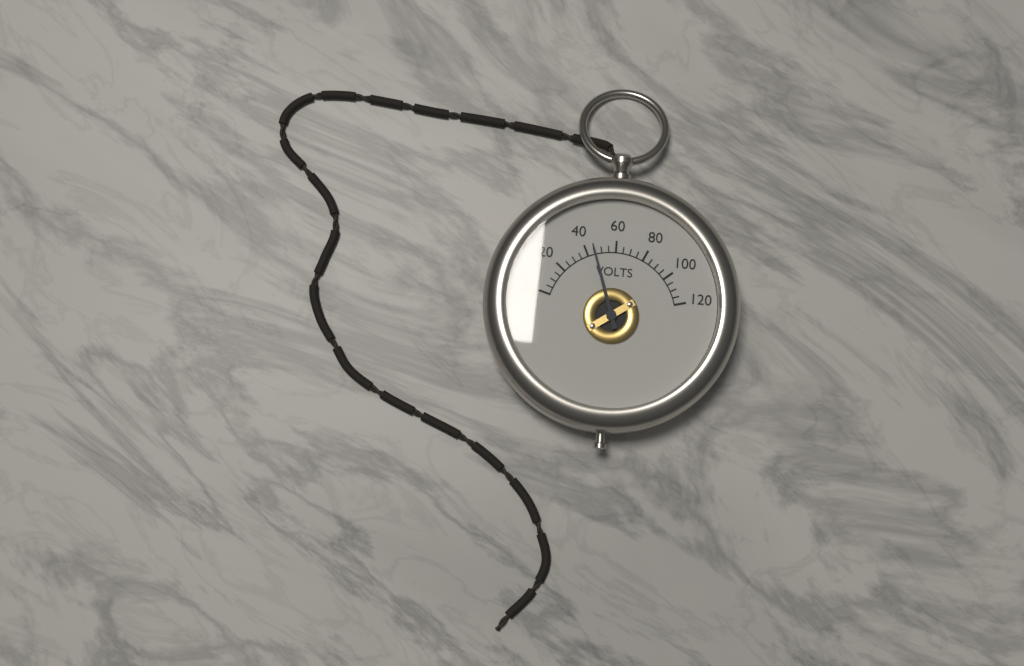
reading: 45 V
